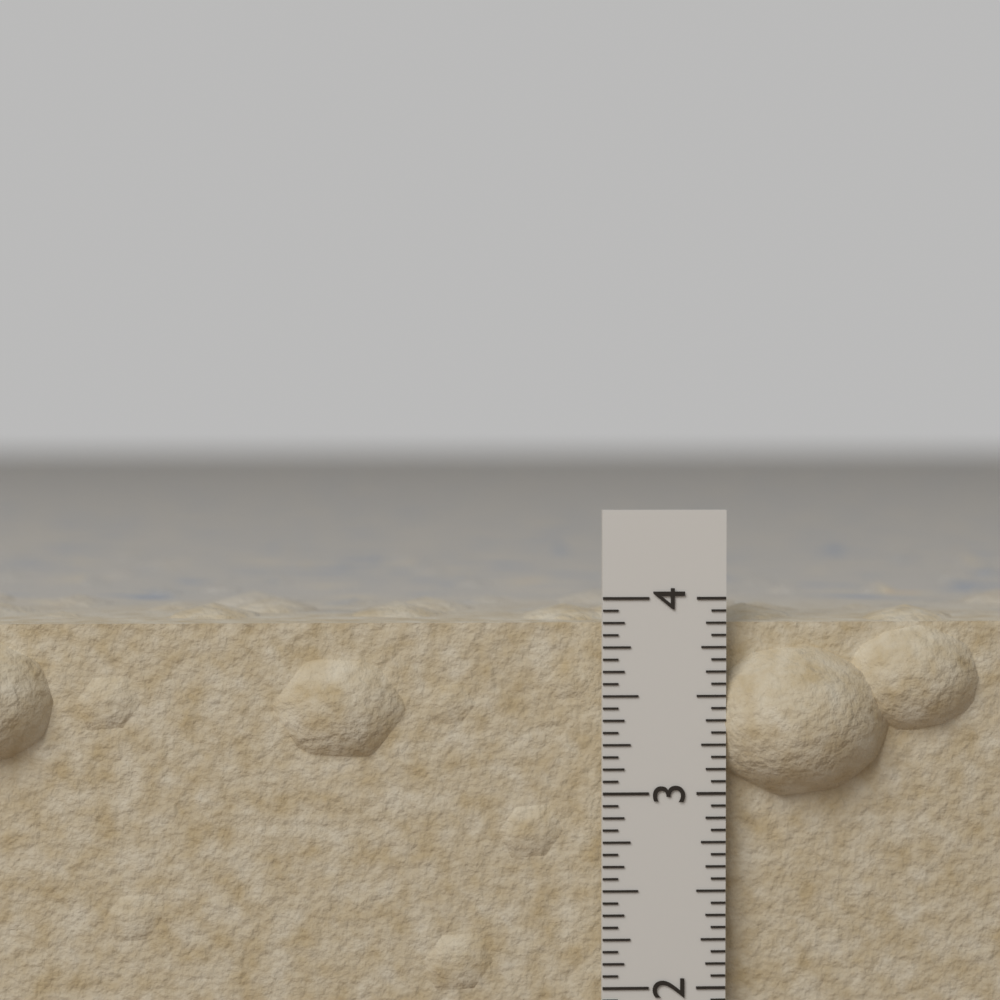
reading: 3.9375 in
